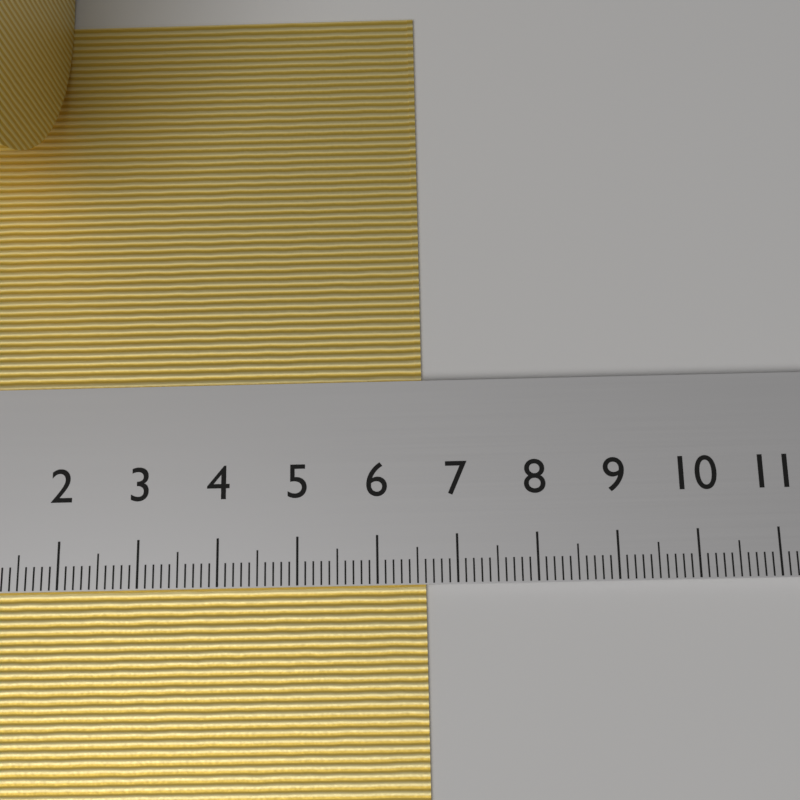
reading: 6.6 cm
